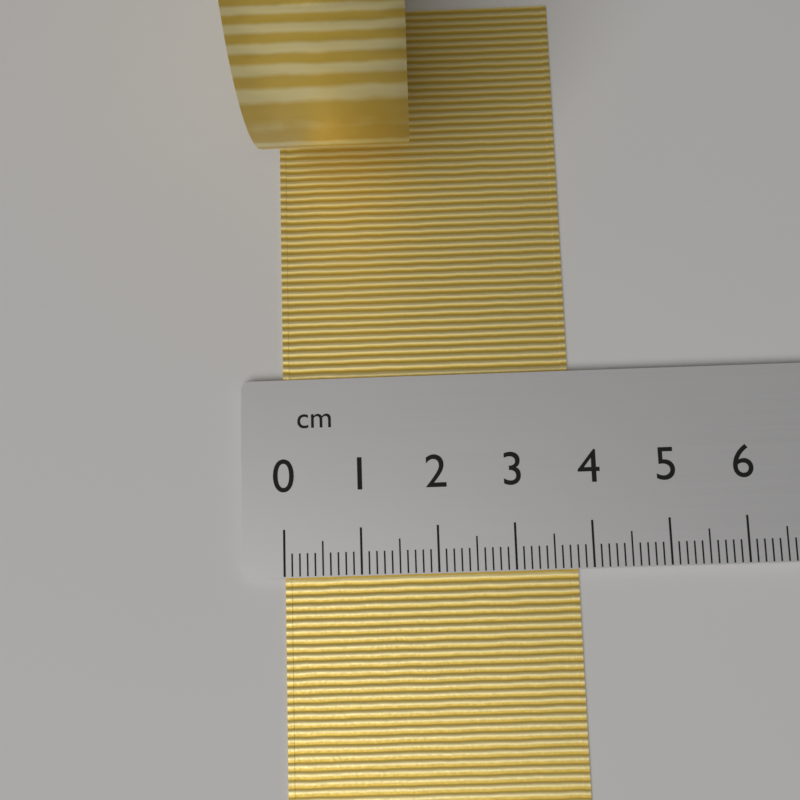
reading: 3.8 cm
